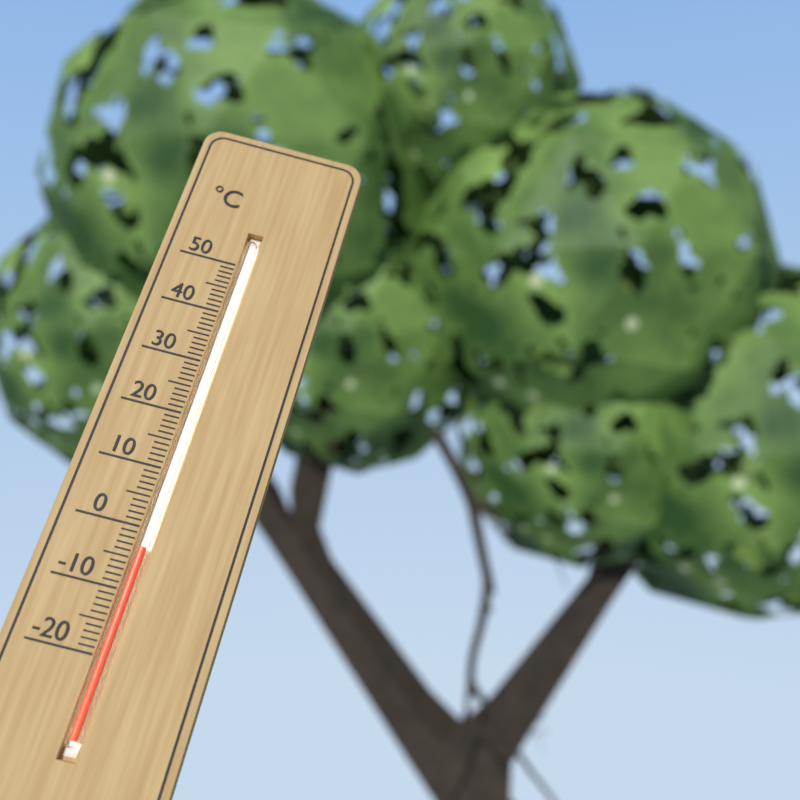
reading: -3 °C
